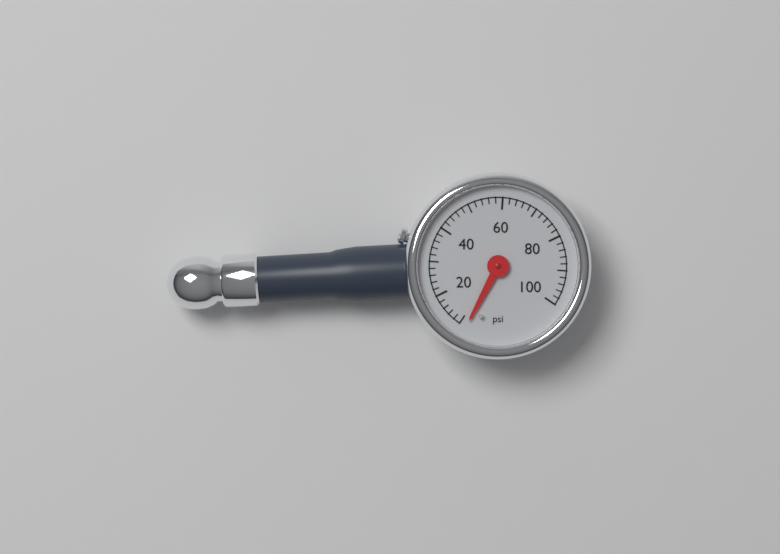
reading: 8 psi
